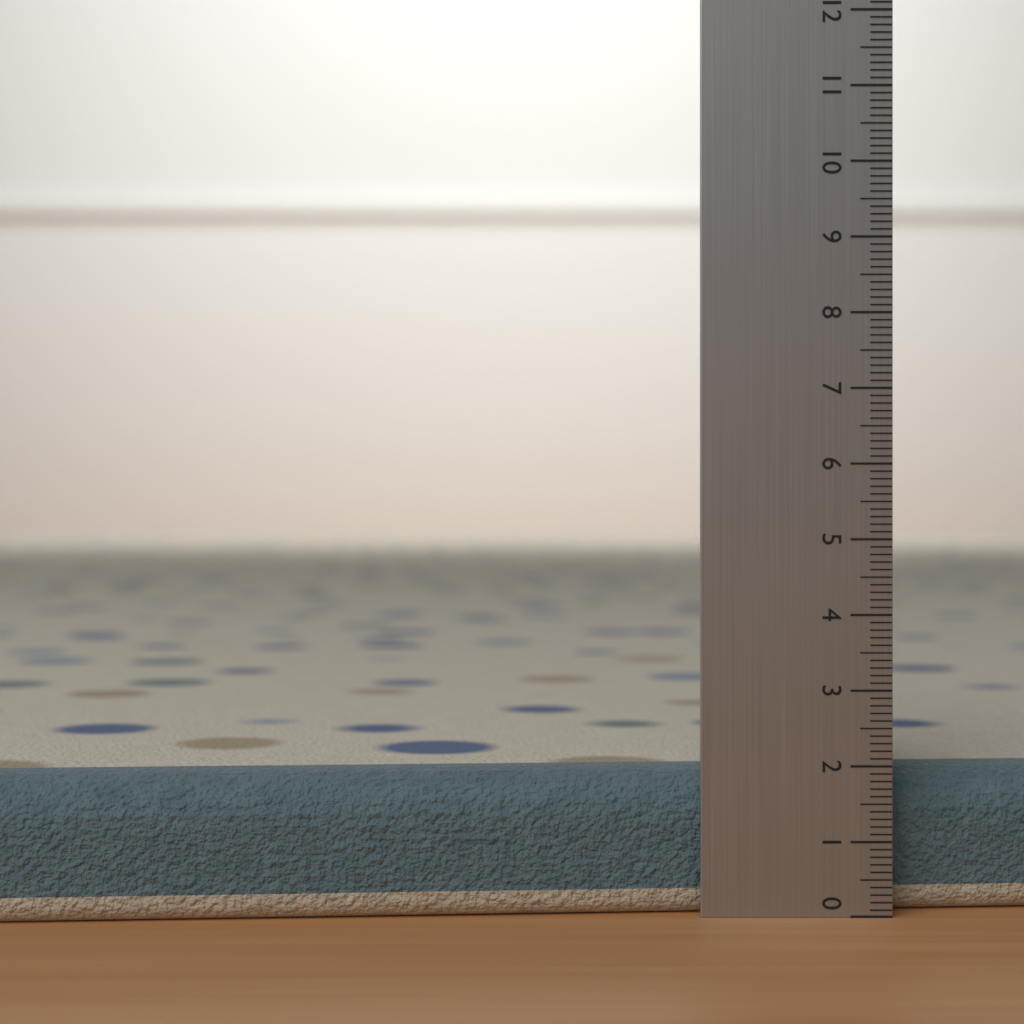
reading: 1.9 (no unit)
